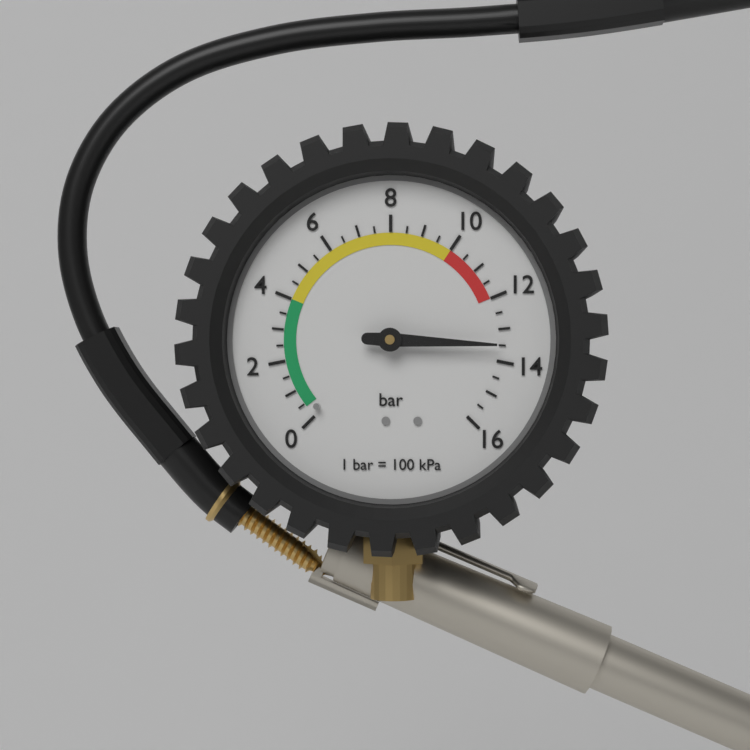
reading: 13.5 bar
